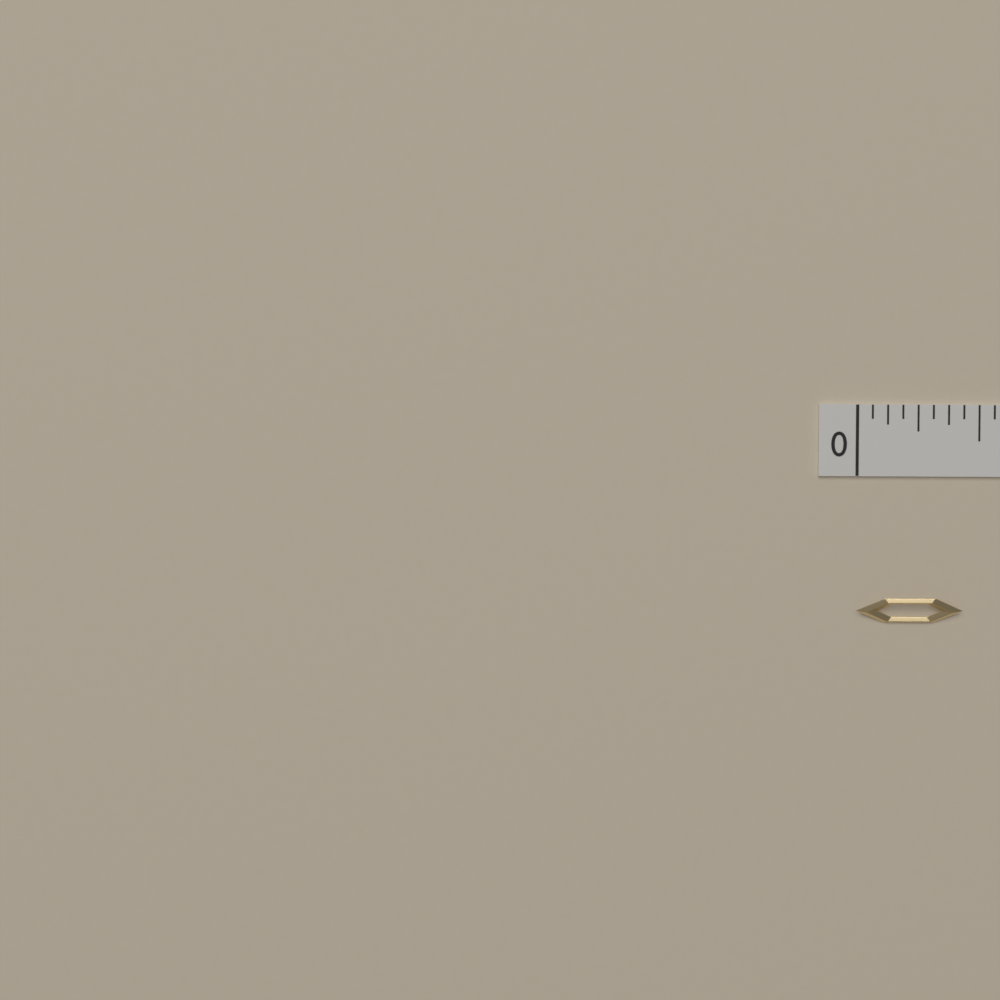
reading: 0.4375 in
